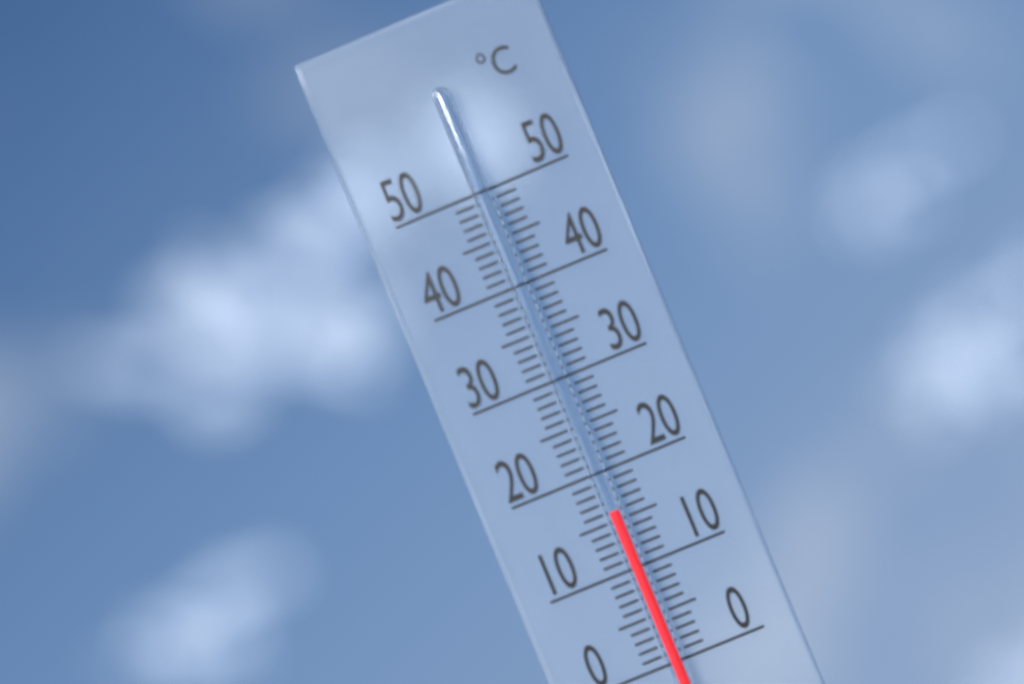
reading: 16 °C
